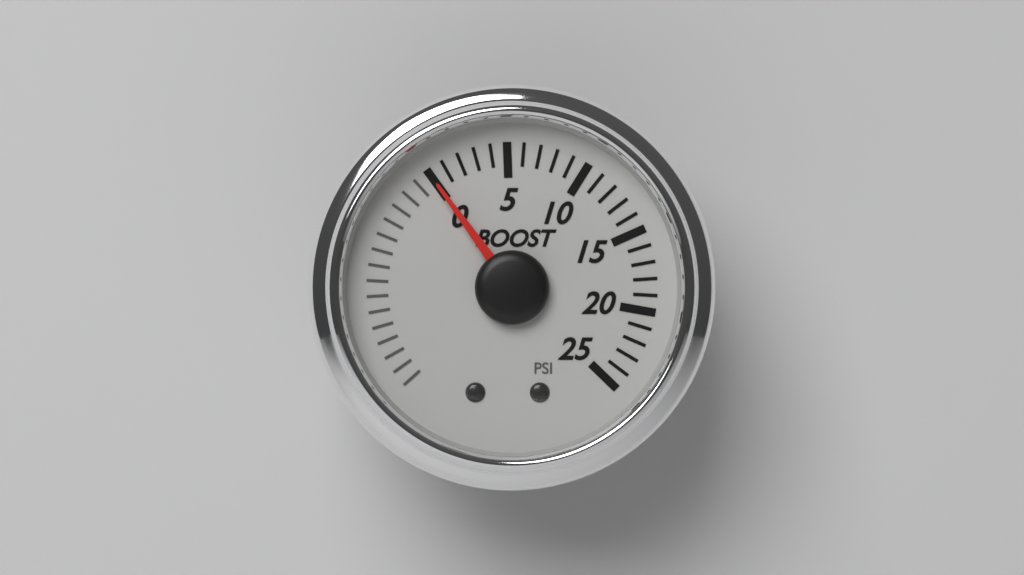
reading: 0 psi
